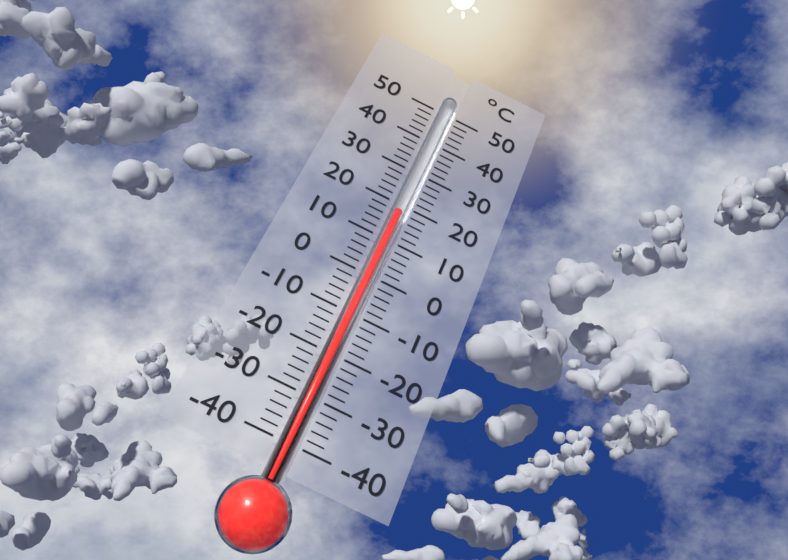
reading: 18 °C
